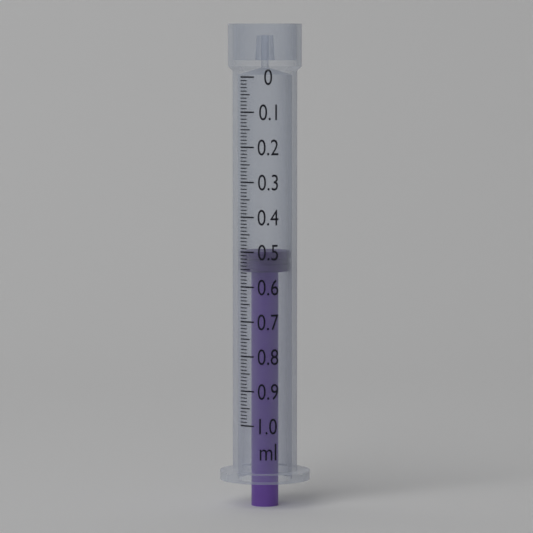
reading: 0.50 ml
